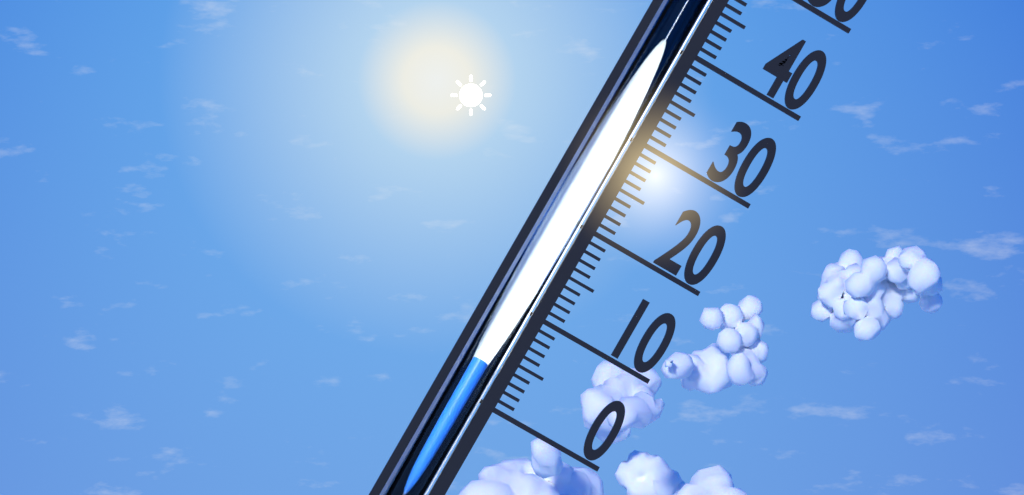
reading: 4 (no unit)
